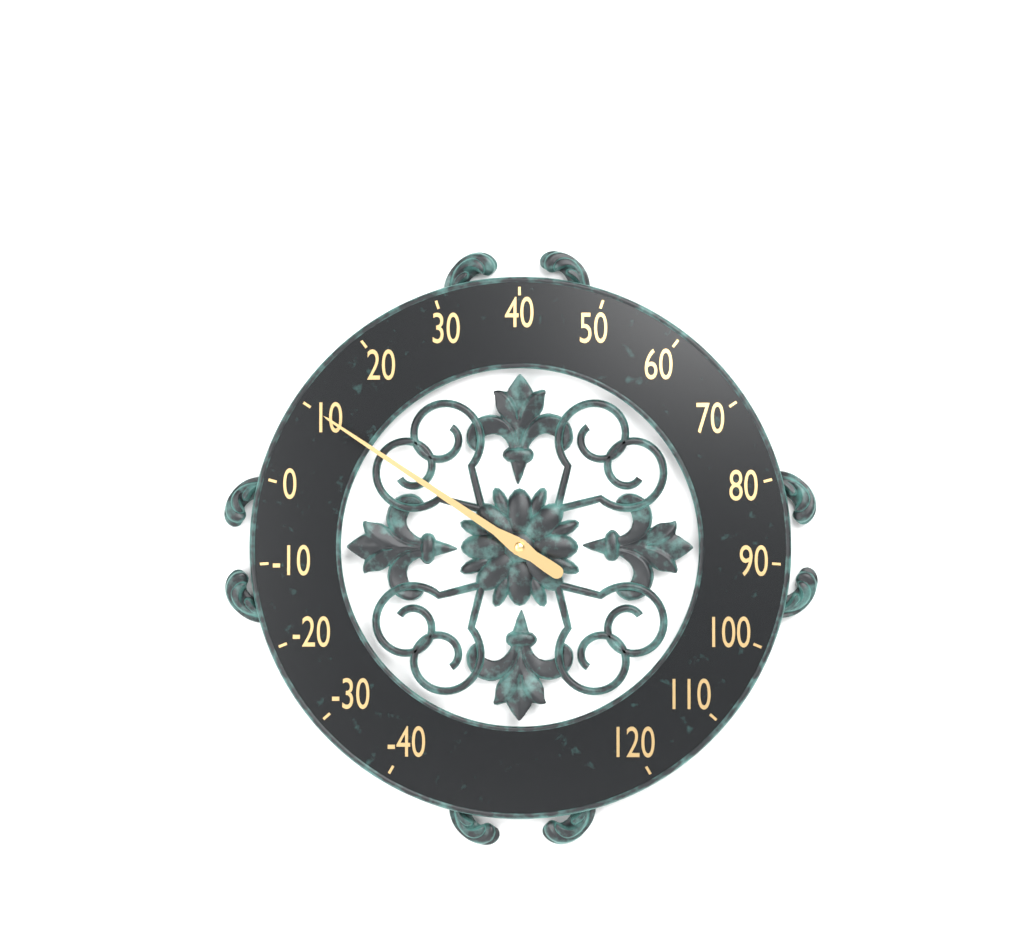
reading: 10 (no unit)
